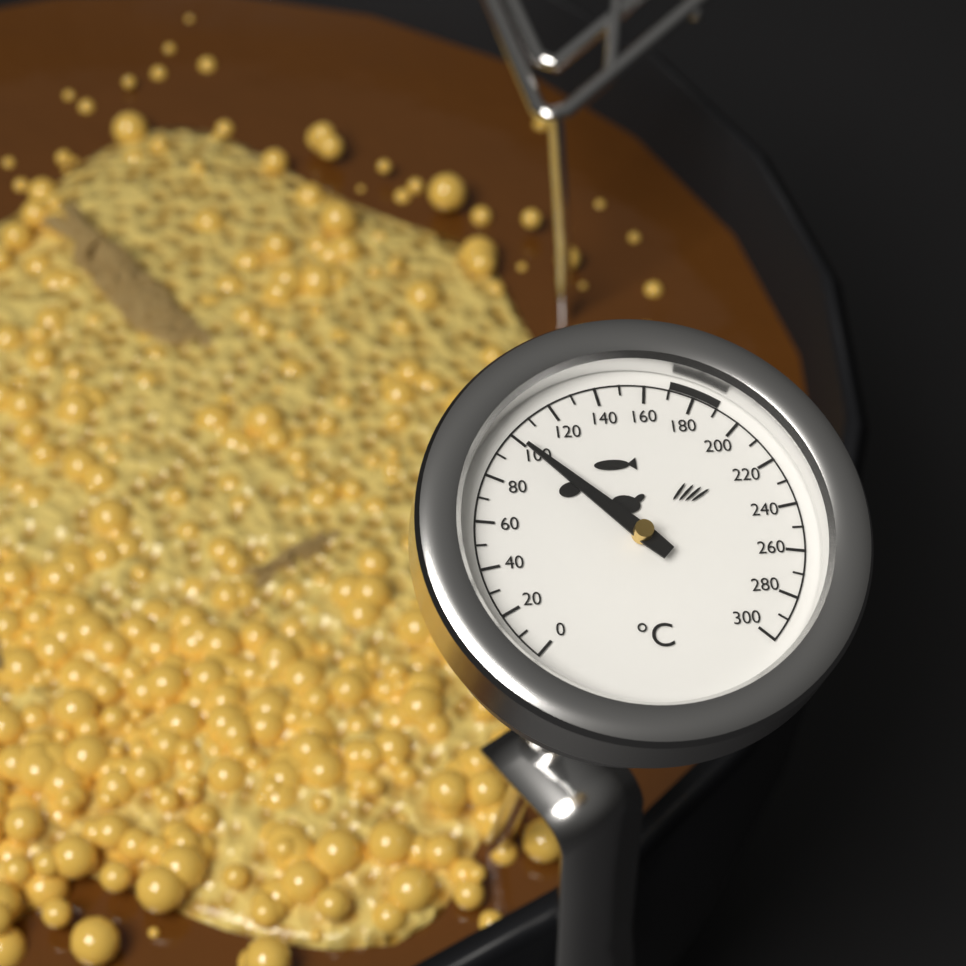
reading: 100 °C
